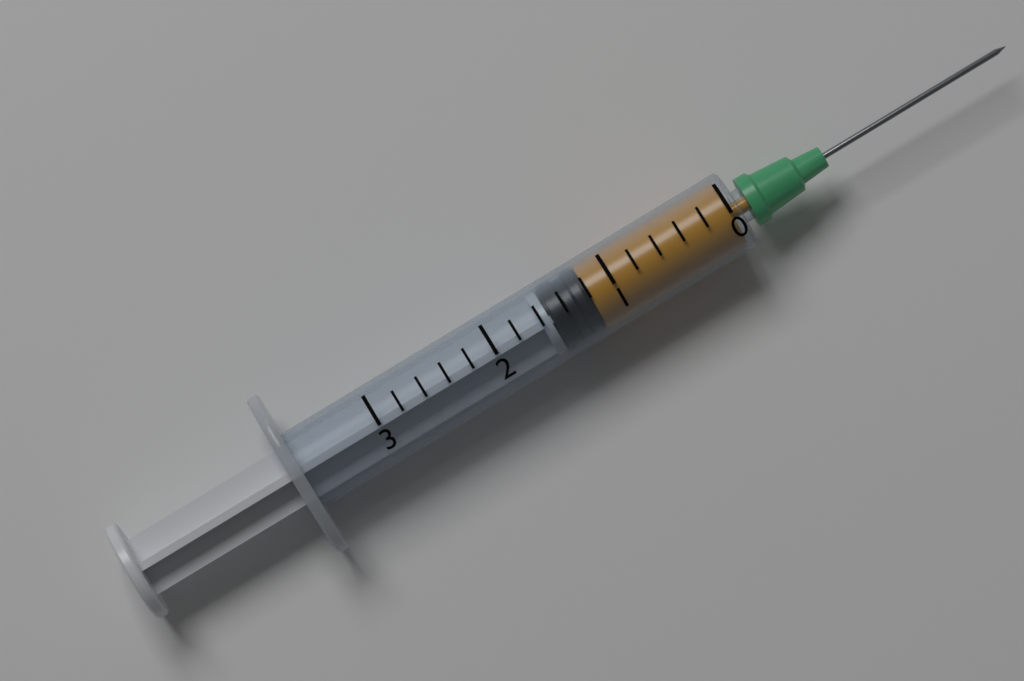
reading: 1.2 (no unit)
